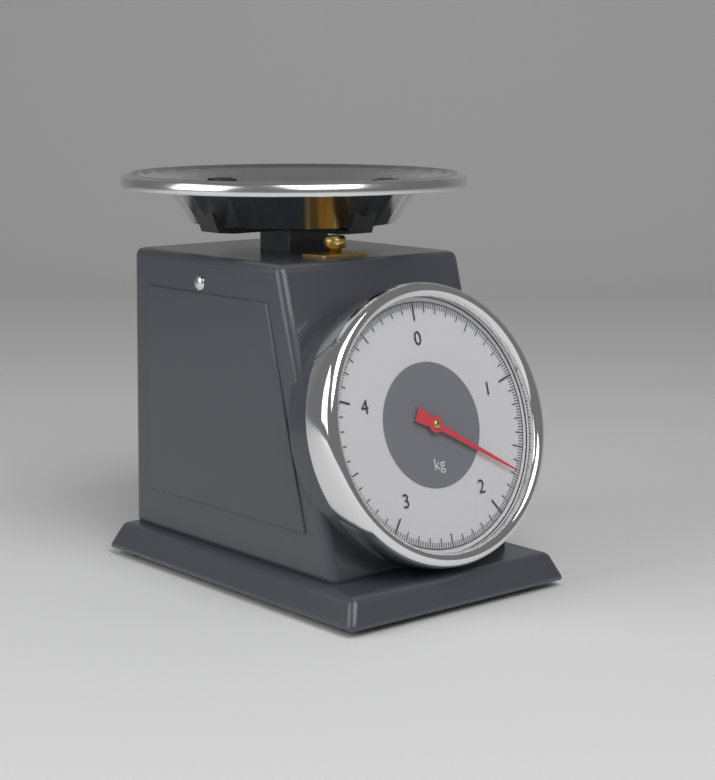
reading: 1.68 kg
